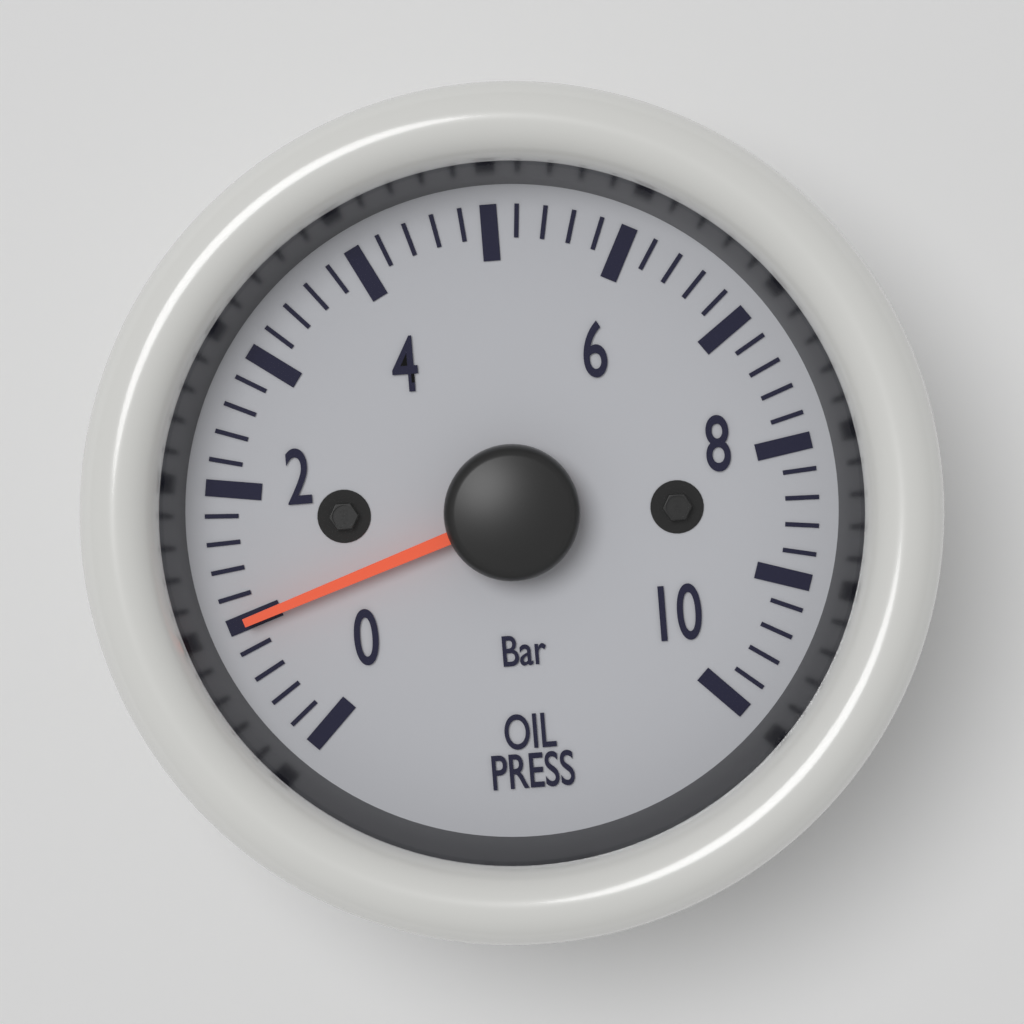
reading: 1.0 bar
